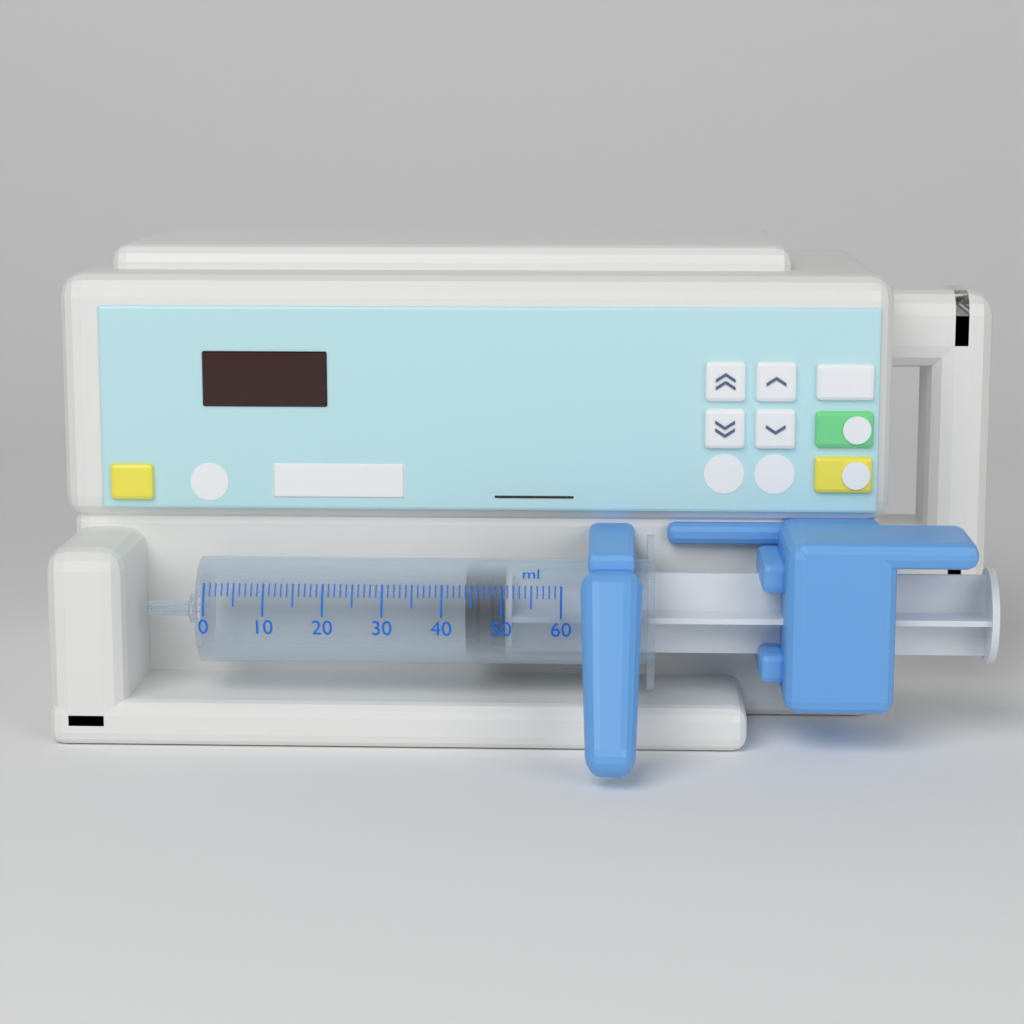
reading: 44 ml
